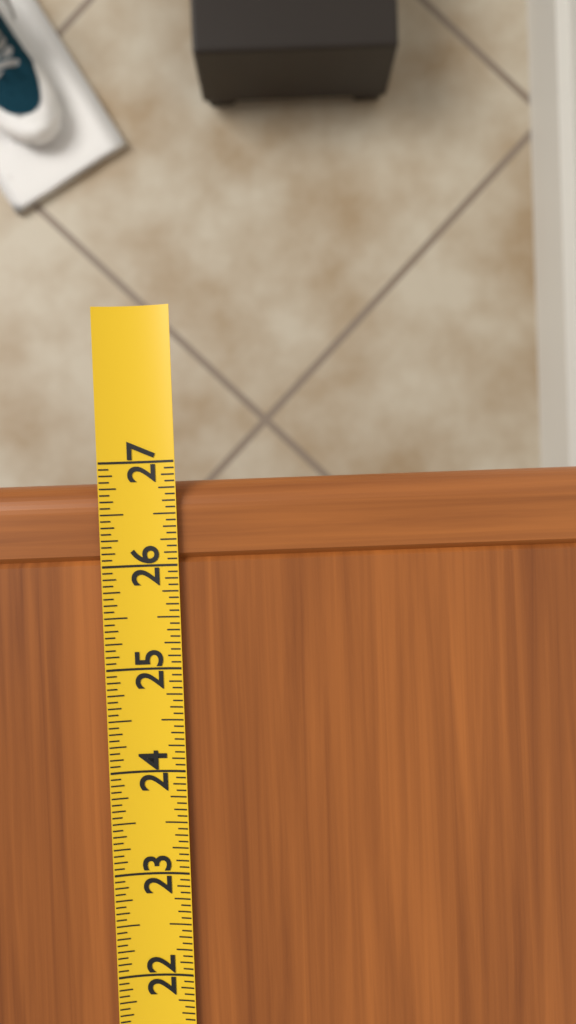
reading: 26.8125 (no unit)
